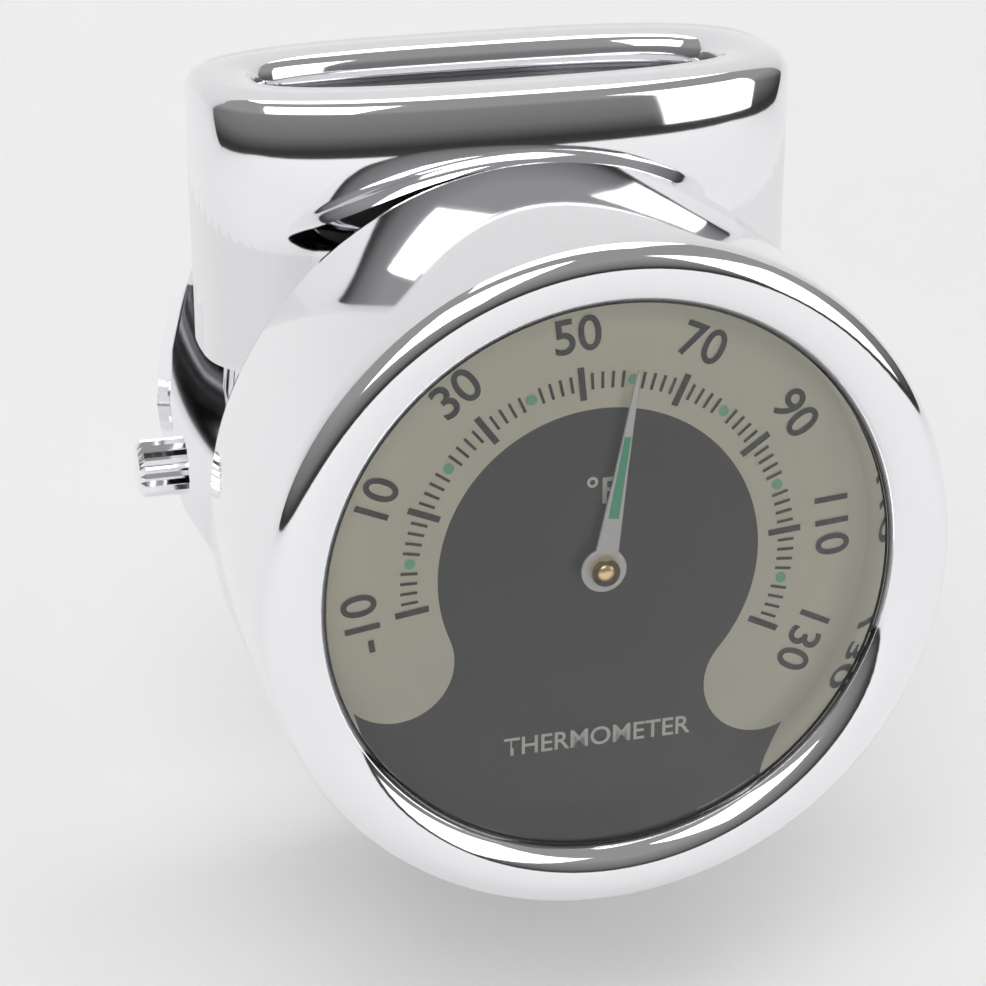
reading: 60 °F
